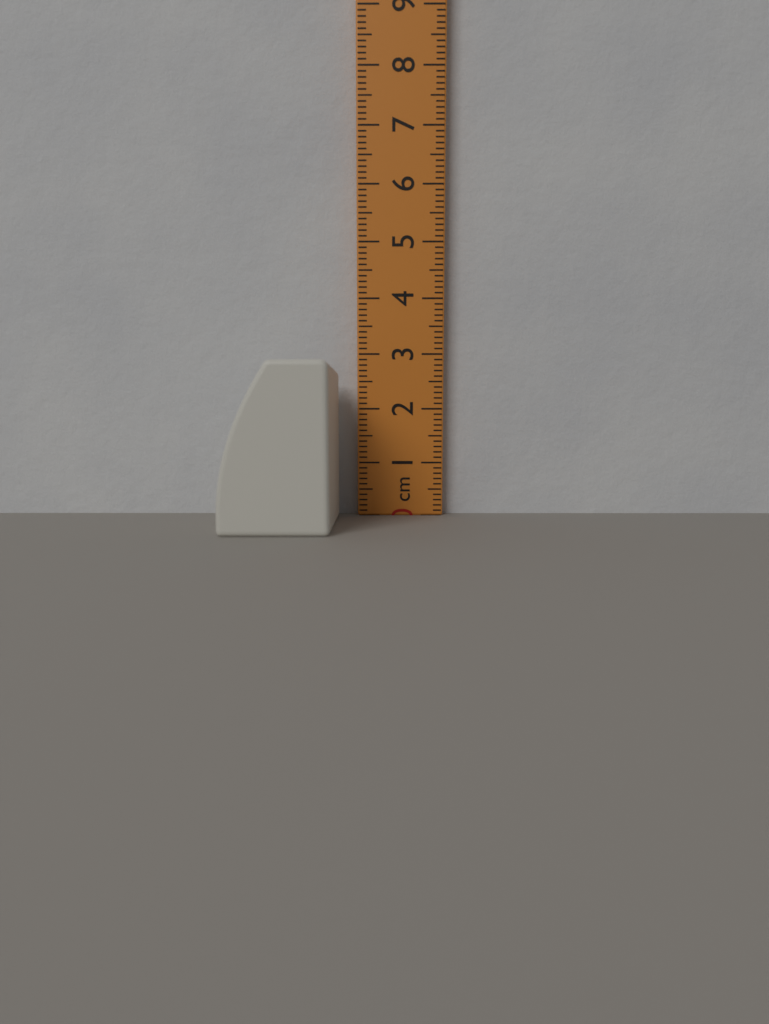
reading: 2.7 cm
